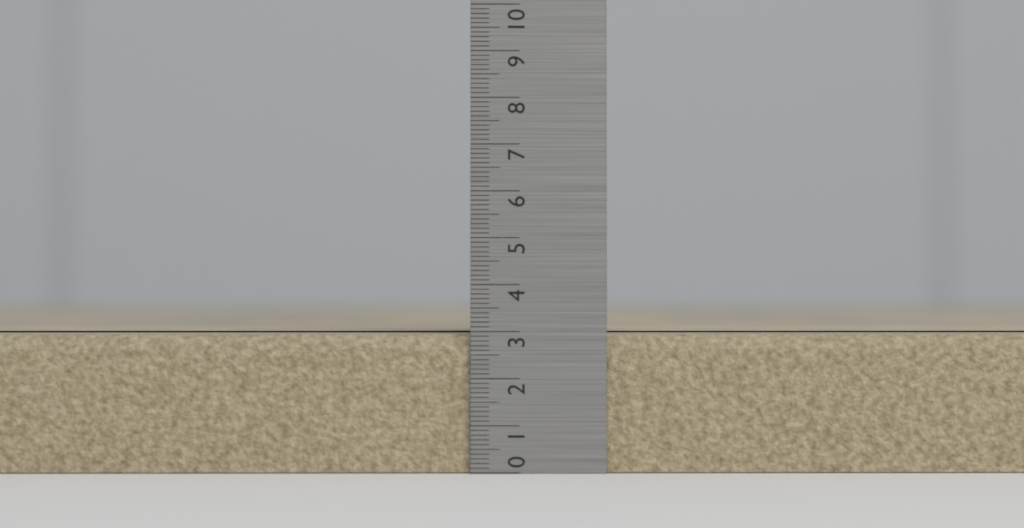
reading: 3.0 (no unit)
